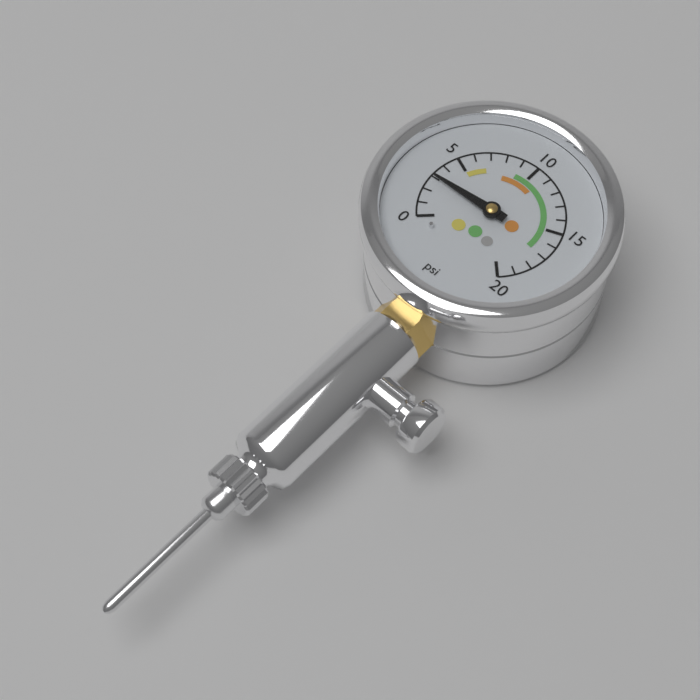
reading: 3 psi
